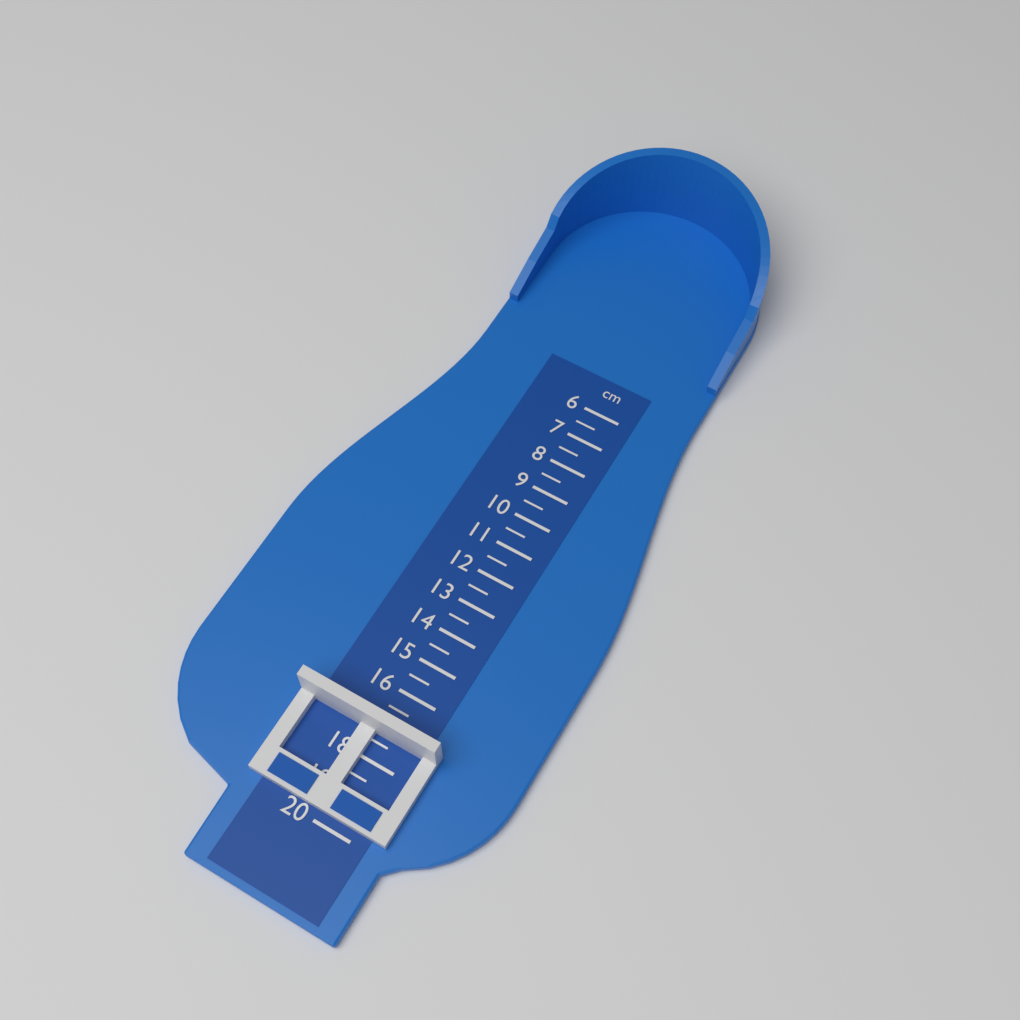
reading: 17.0 cm
